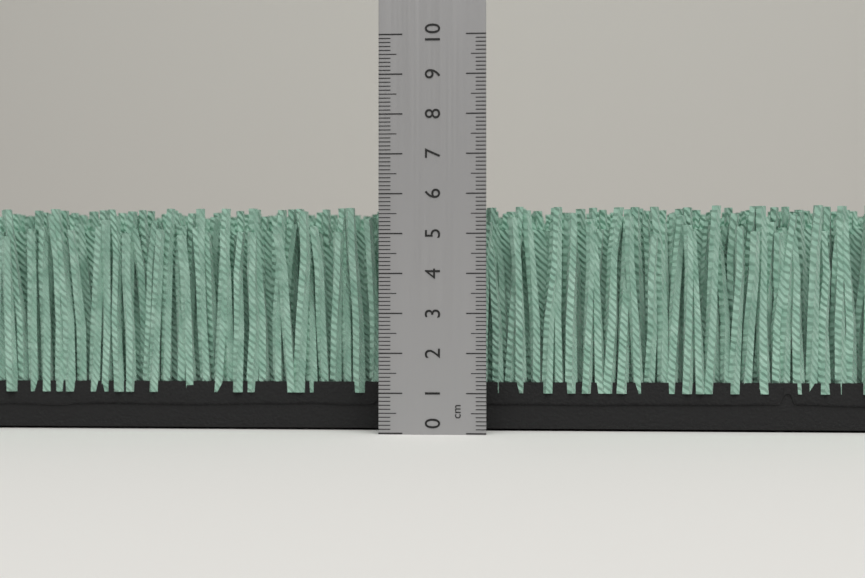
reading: 5.7 cm
